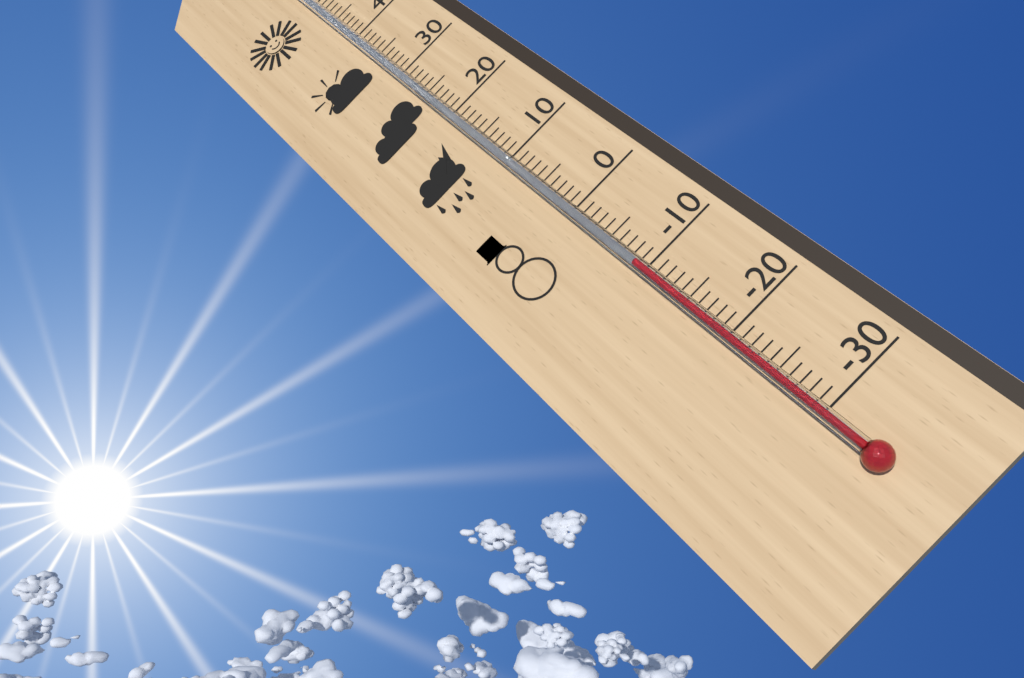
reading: -9 °C
